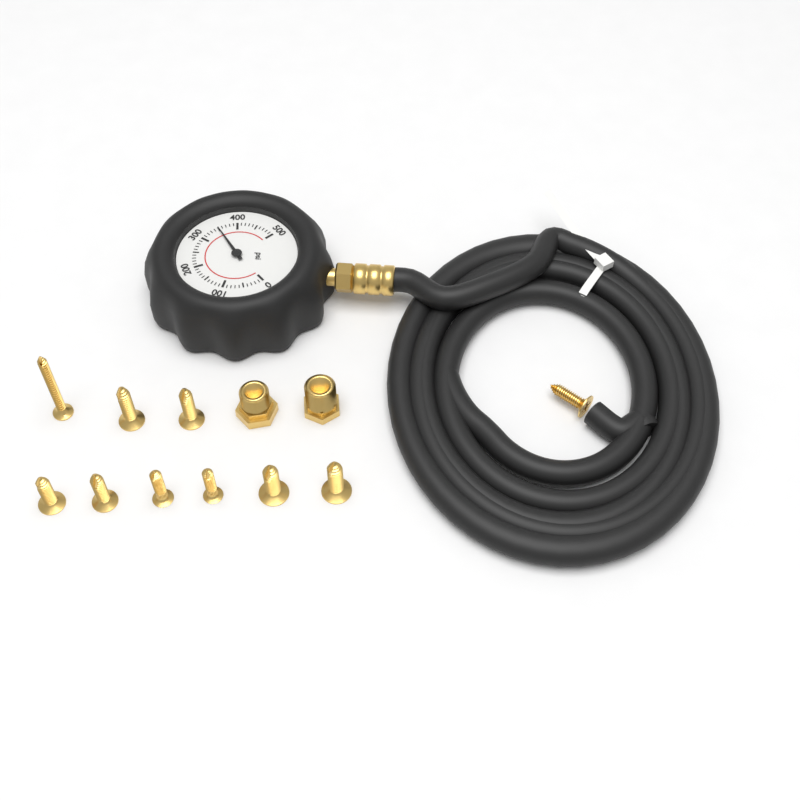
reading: 350 psi
